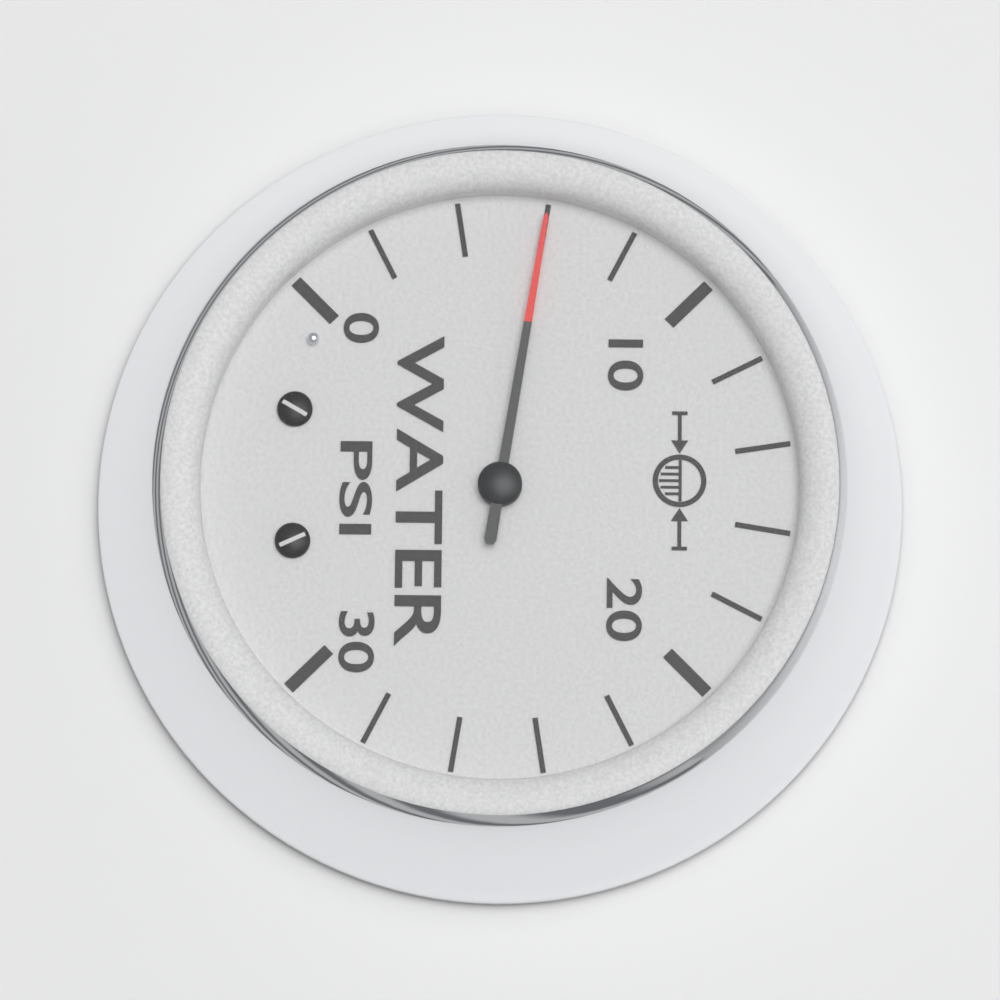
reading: 6 psi
